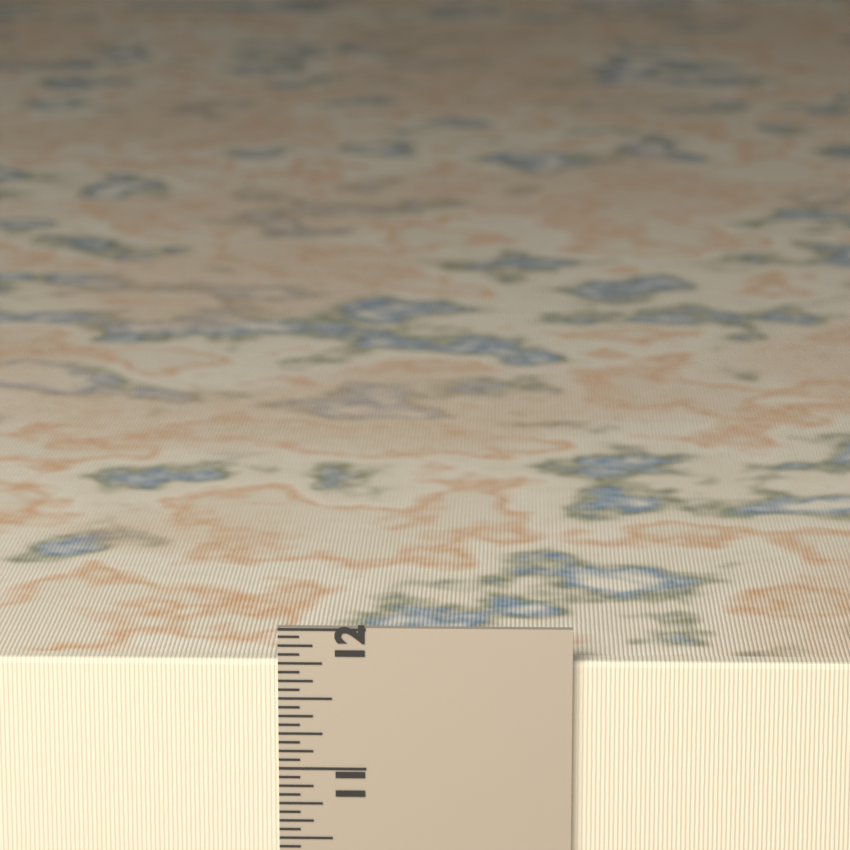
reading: 11.7500 in
